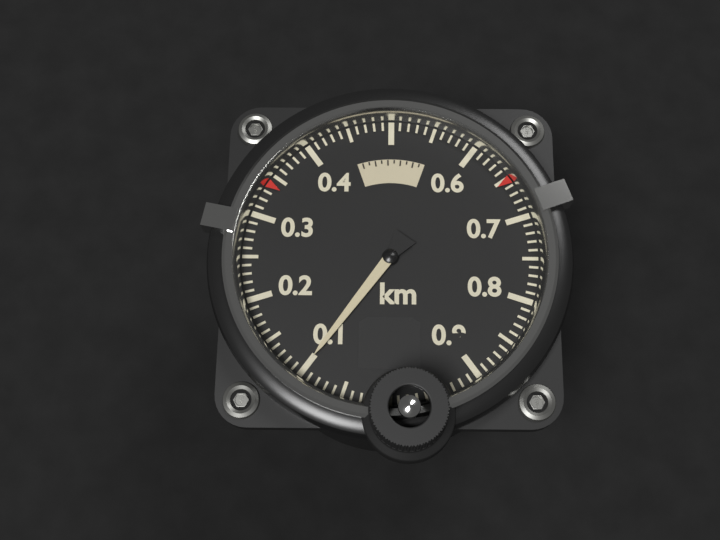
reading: 0.10 km
